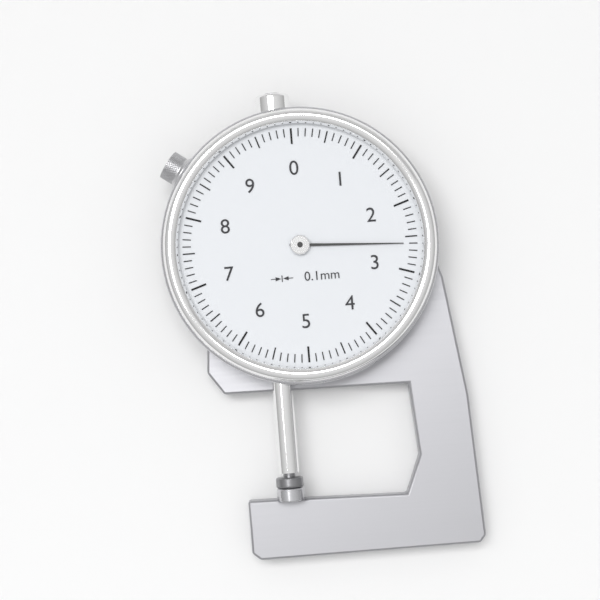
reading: 2.6 mm
